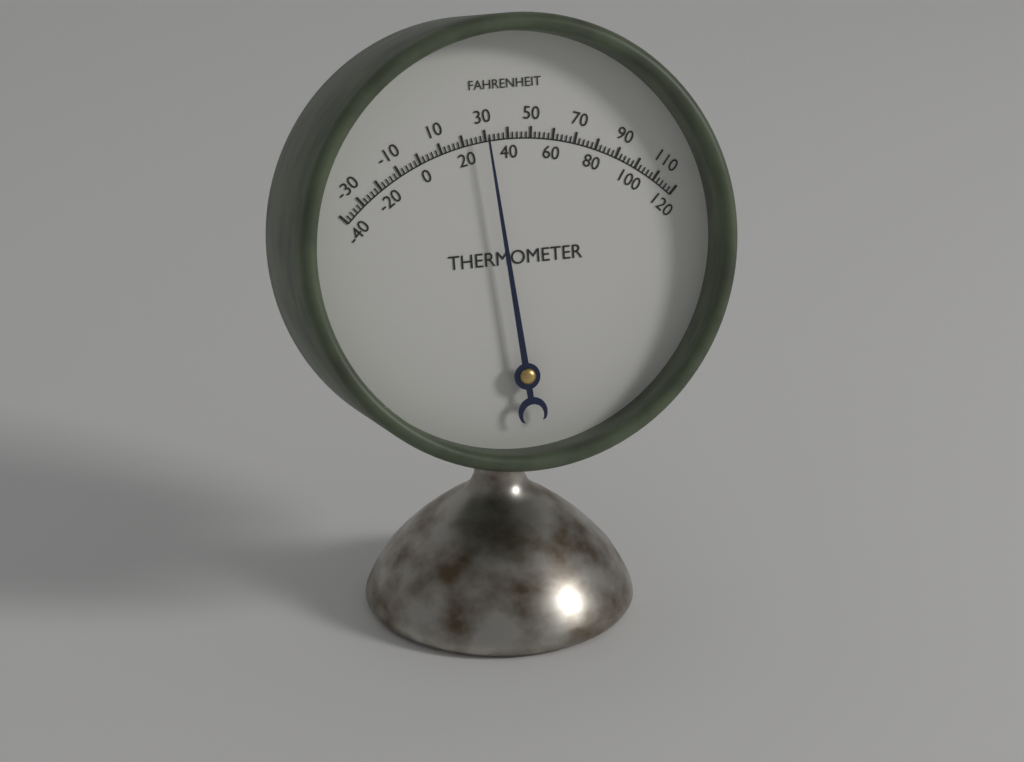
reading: 30 °F
